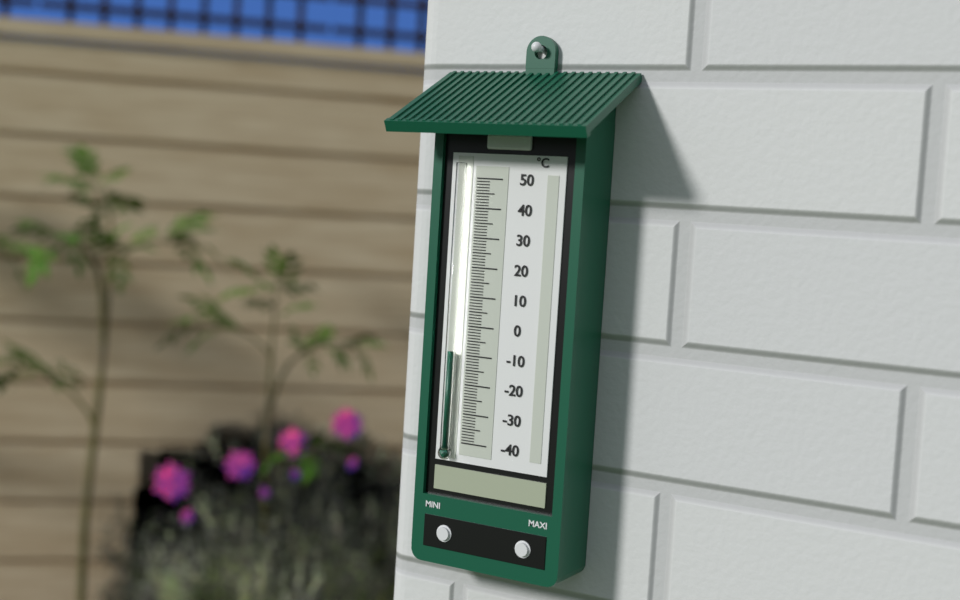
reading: -9 °C
